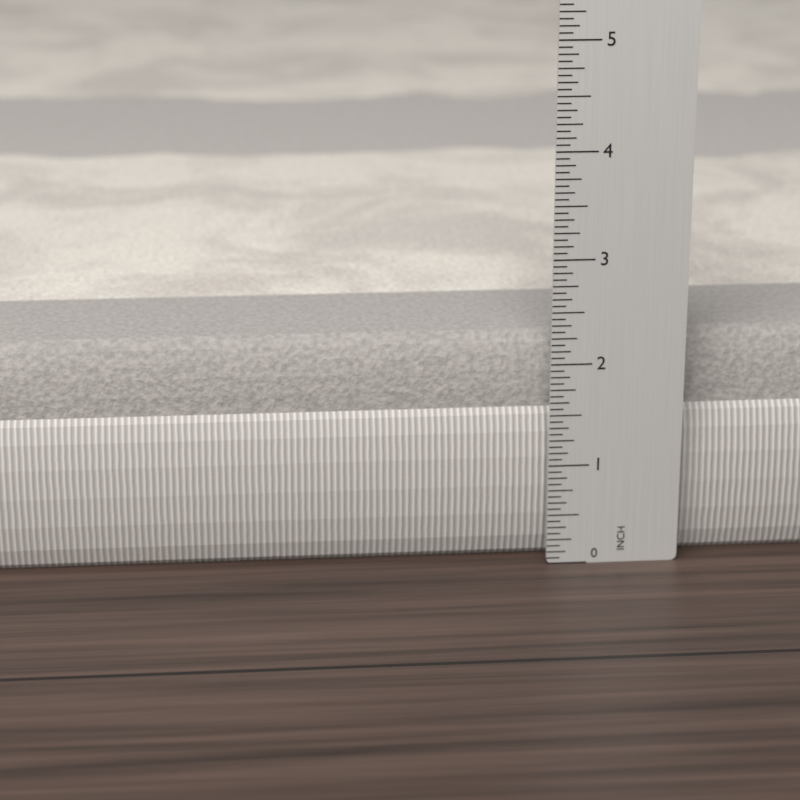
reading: 2.1875 in
